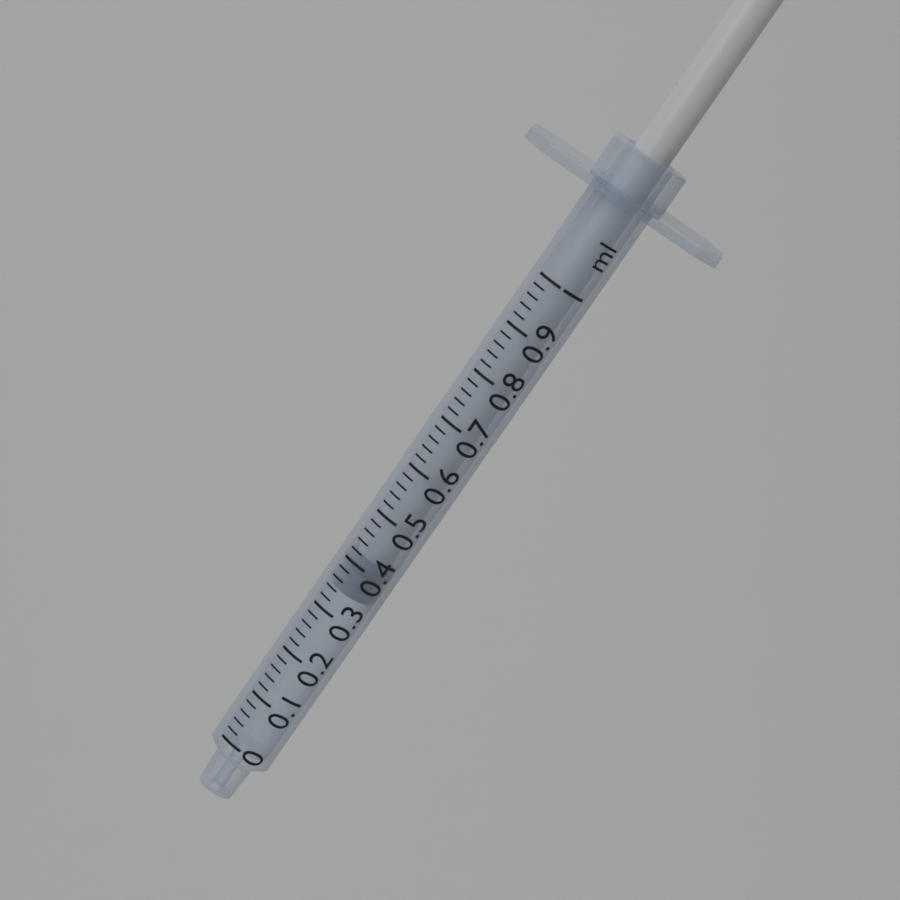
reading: 0.34 ml
